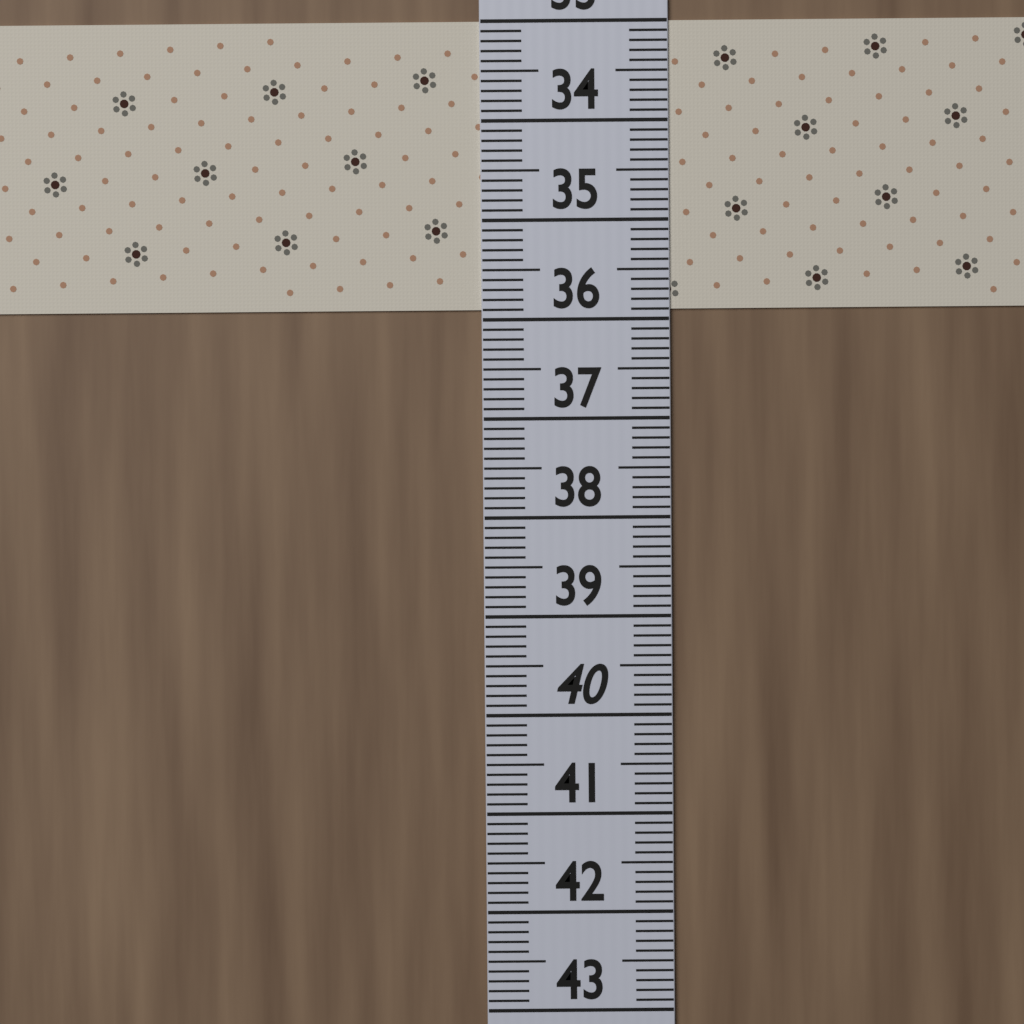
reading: 35.9 (no unit)
